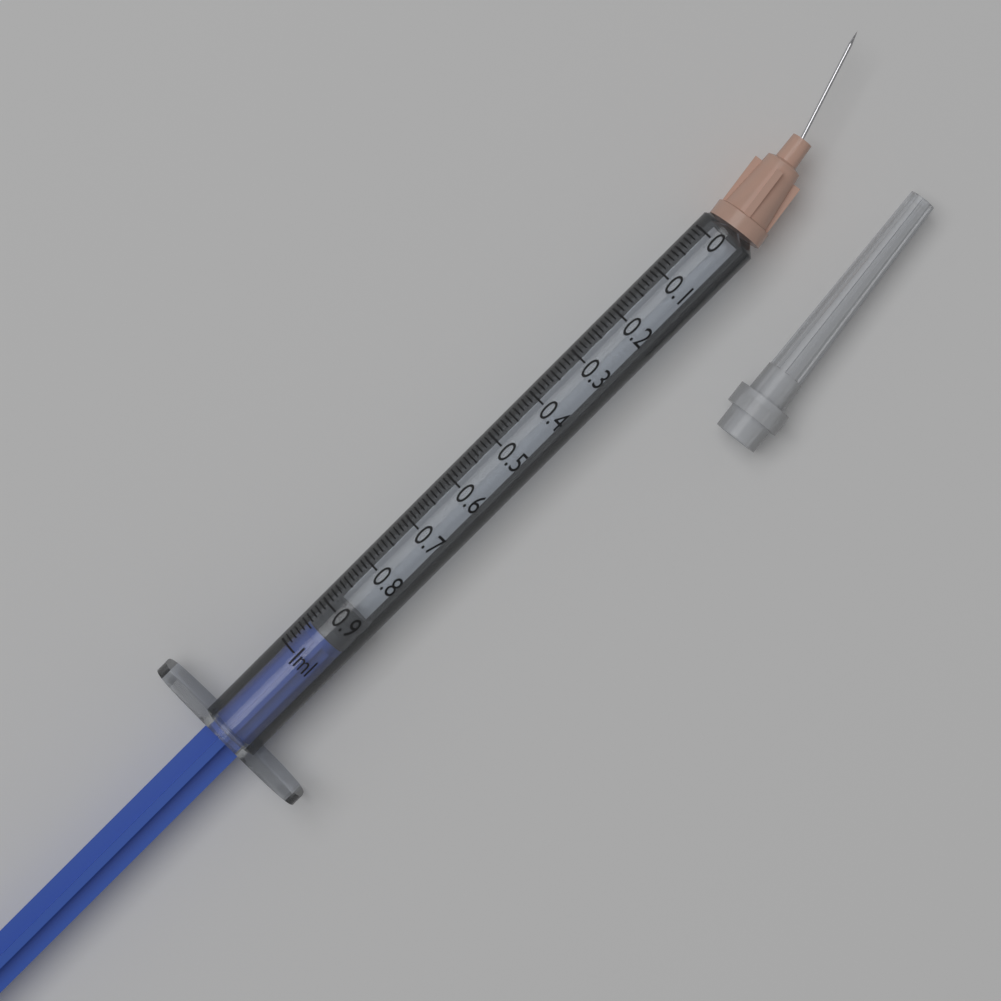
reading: 0.88 ml
